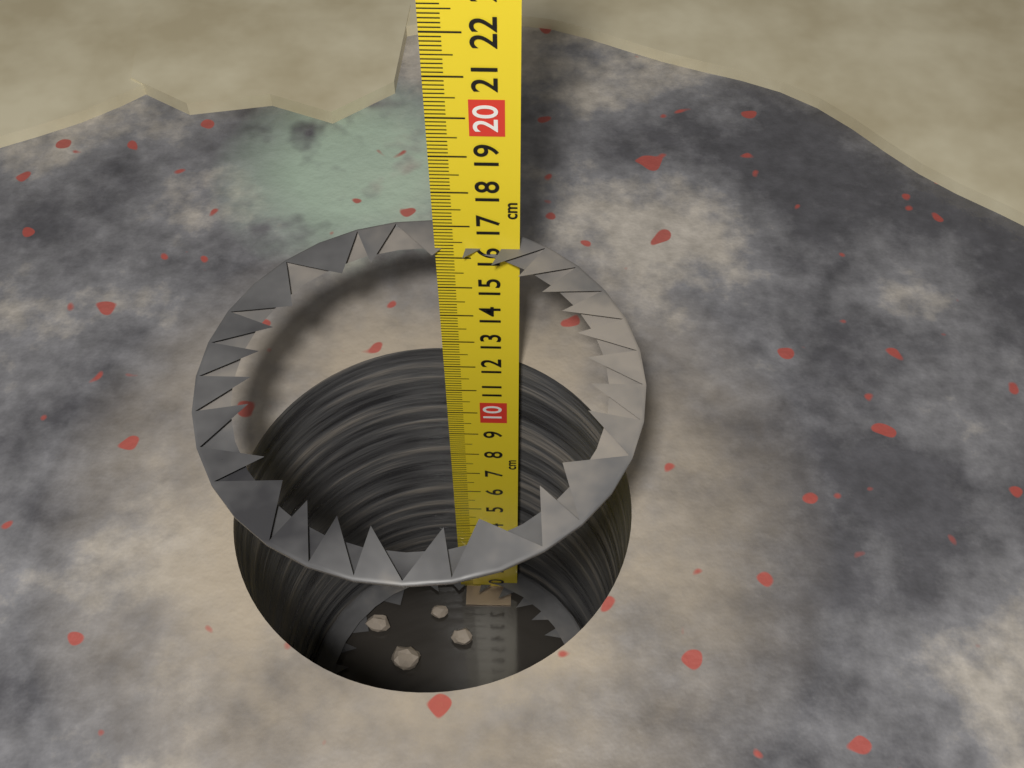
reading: 16.3 cm
